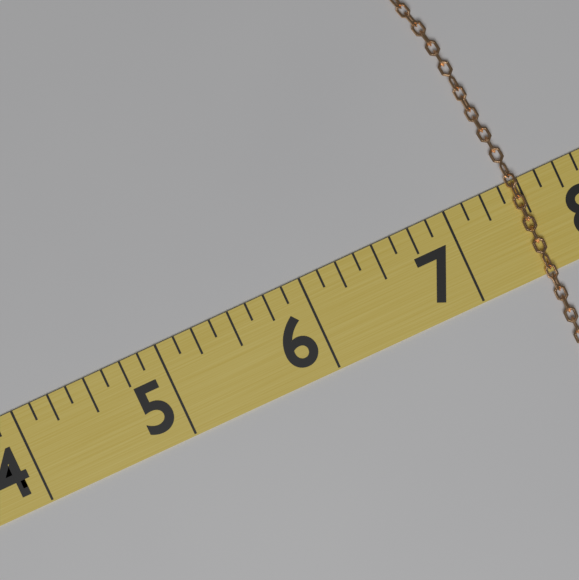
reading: 7.500 (no unit)
